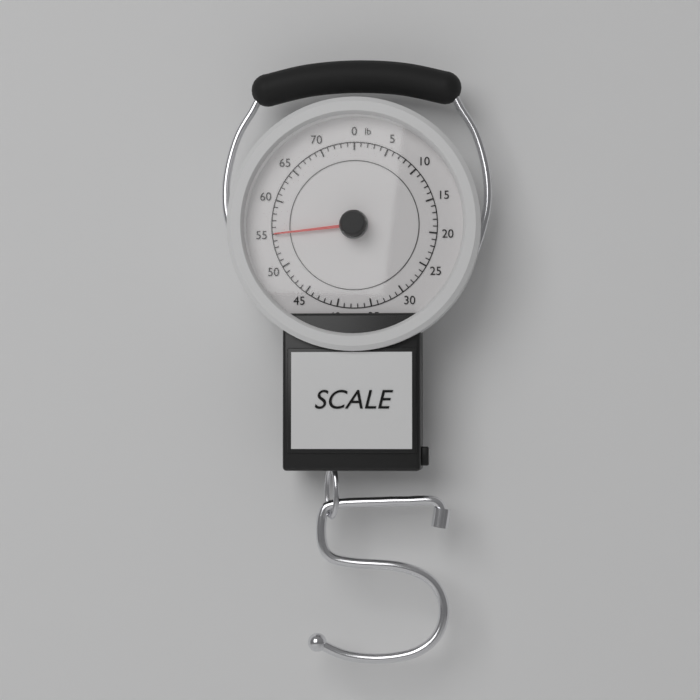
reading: 55 lb
